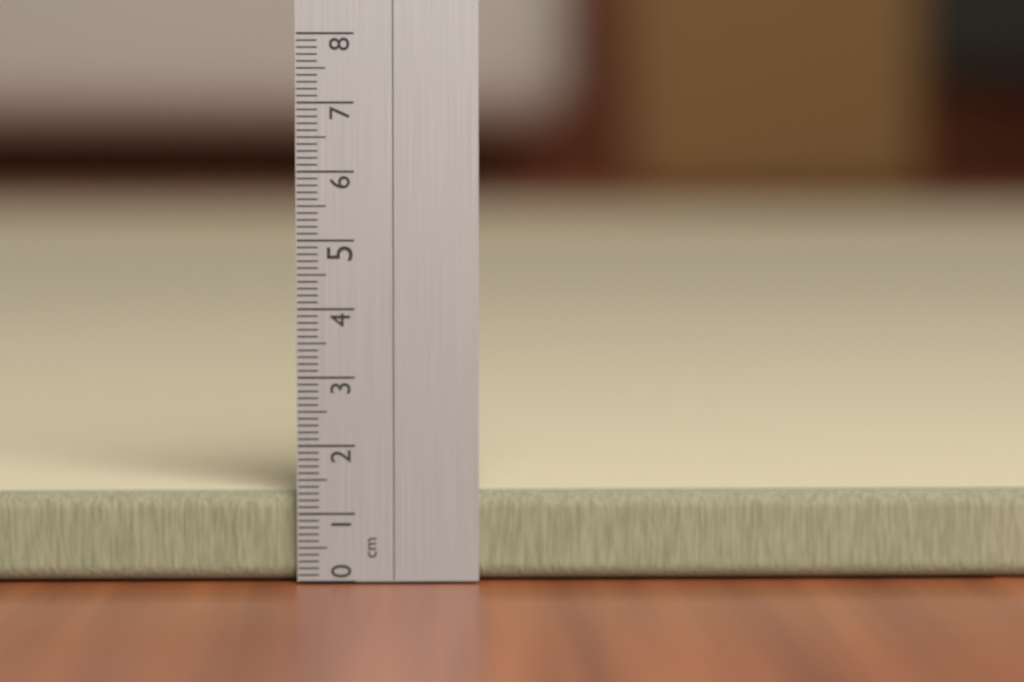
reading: 1.3 cm
